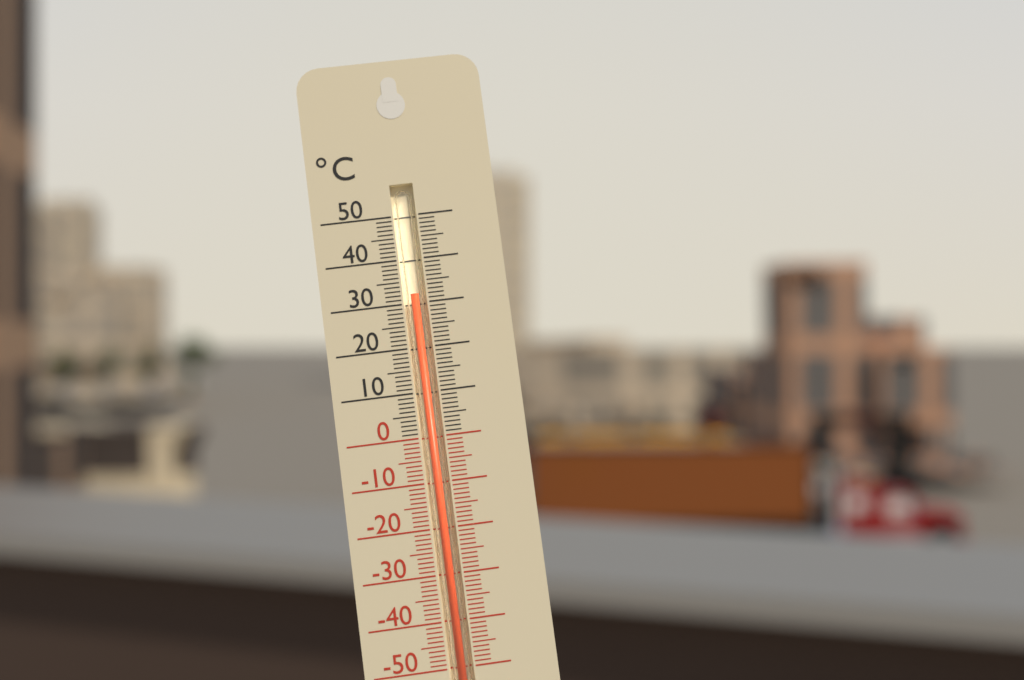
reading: 32 °C
